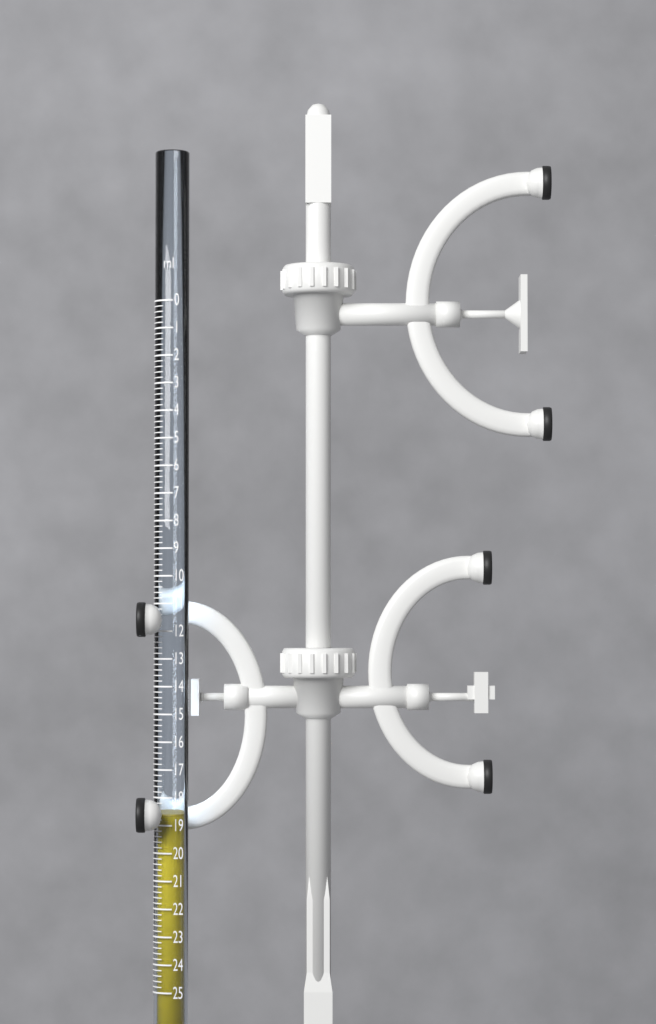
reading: 18.6 ml
